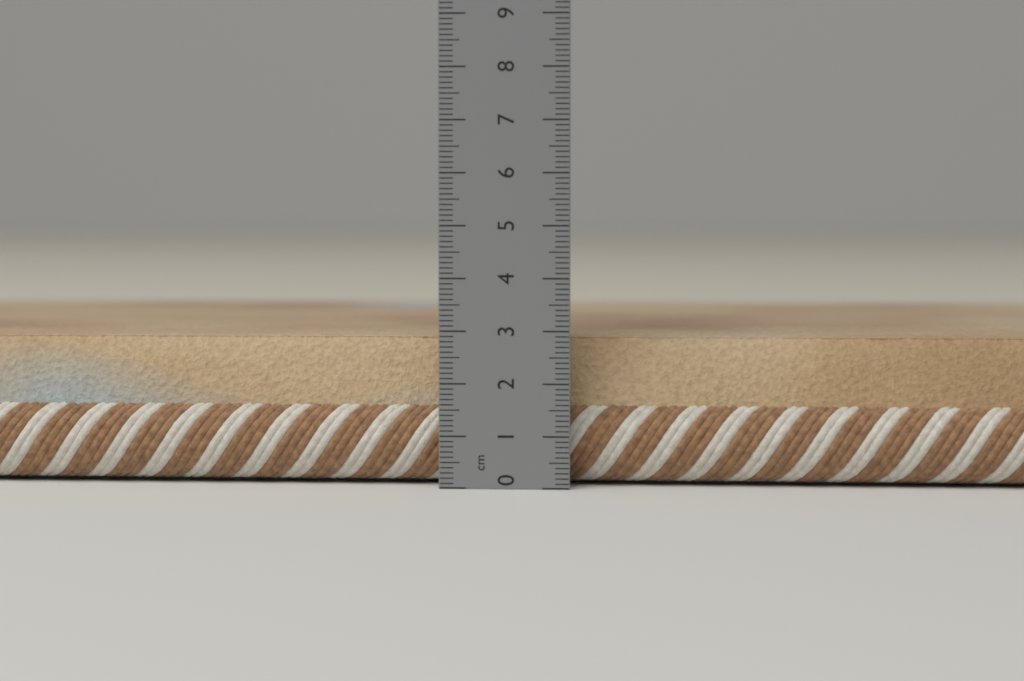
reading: 2.9 cm
